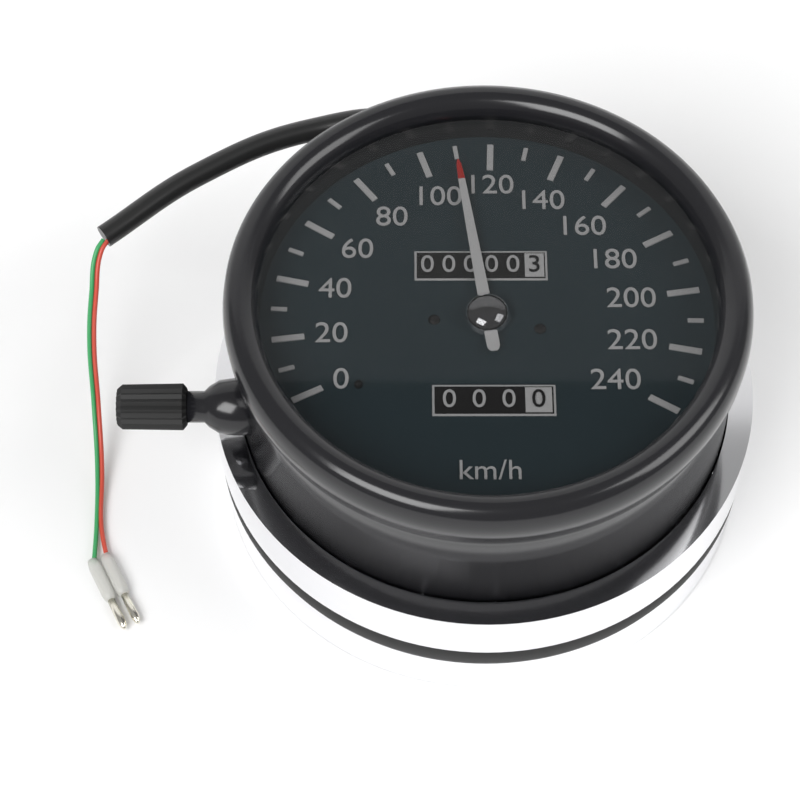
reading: 110 km/h
